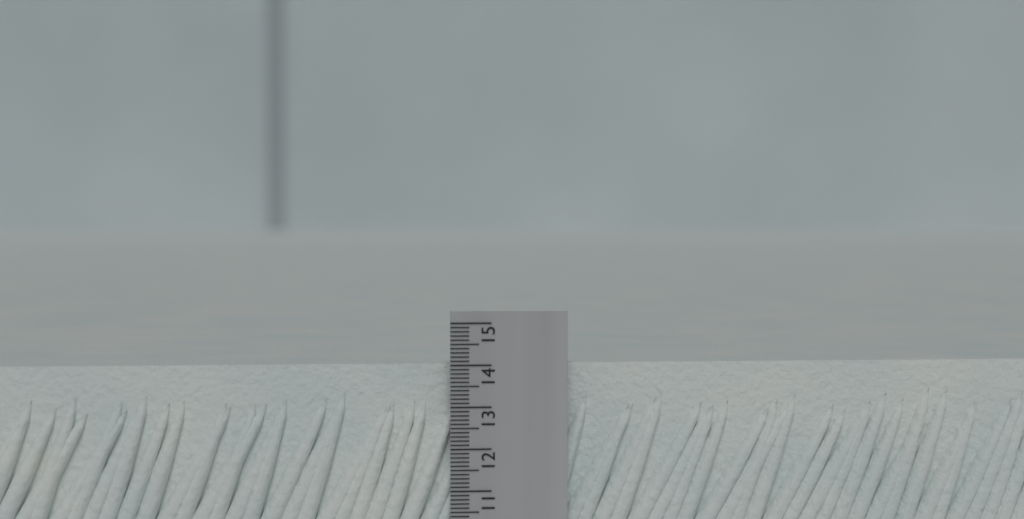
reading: 14.0 (no unit)
